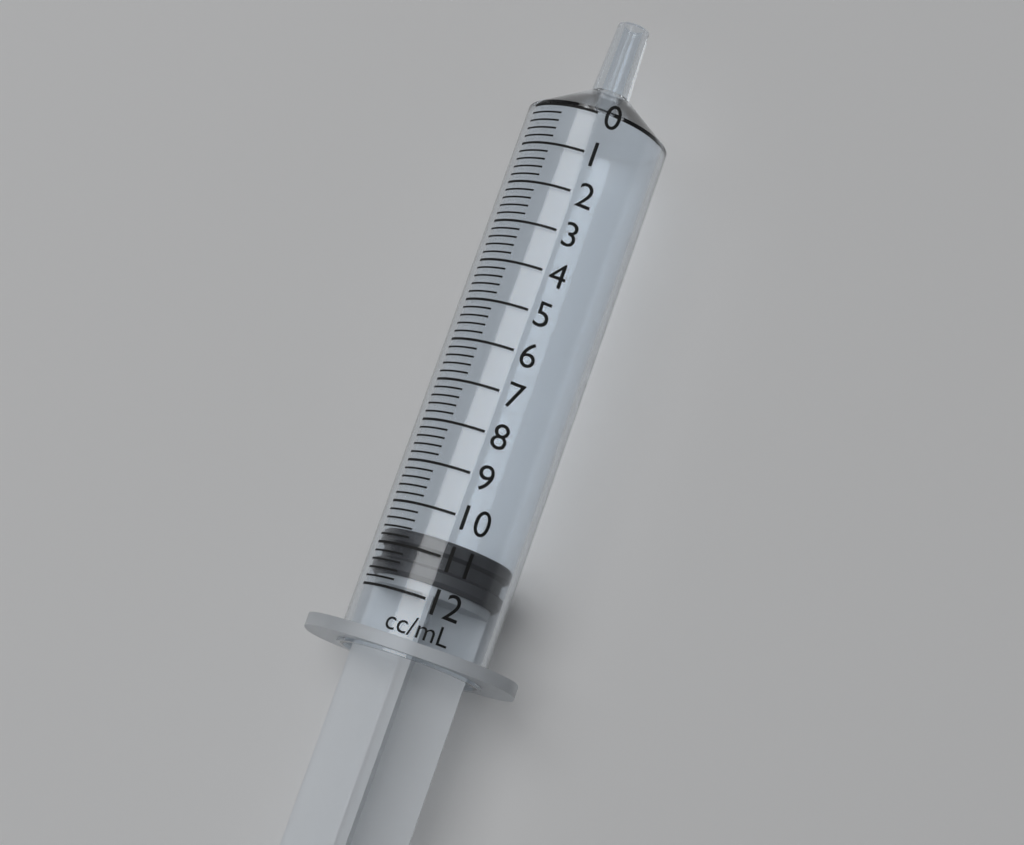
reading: 10.6 ml
